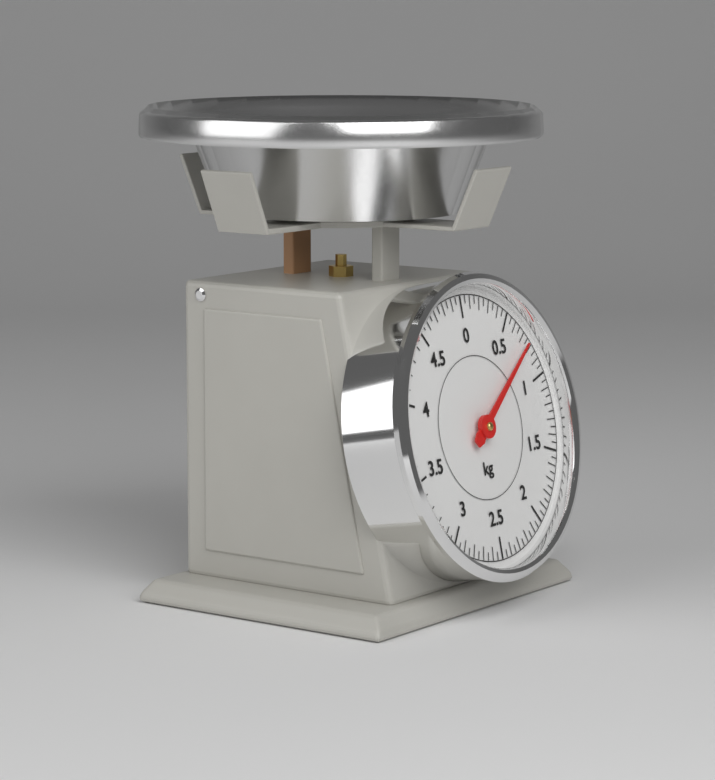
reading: 0.75 kg
